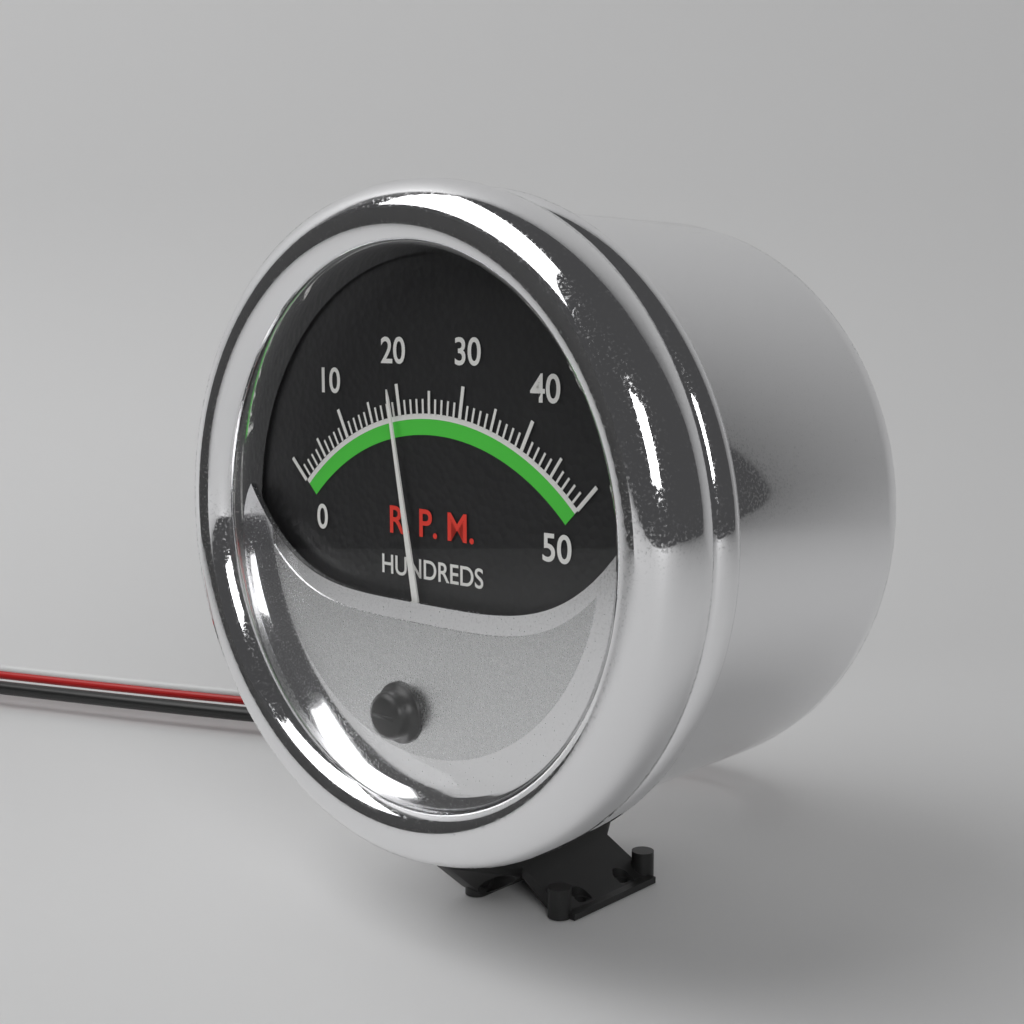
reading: 19 RPM x100
